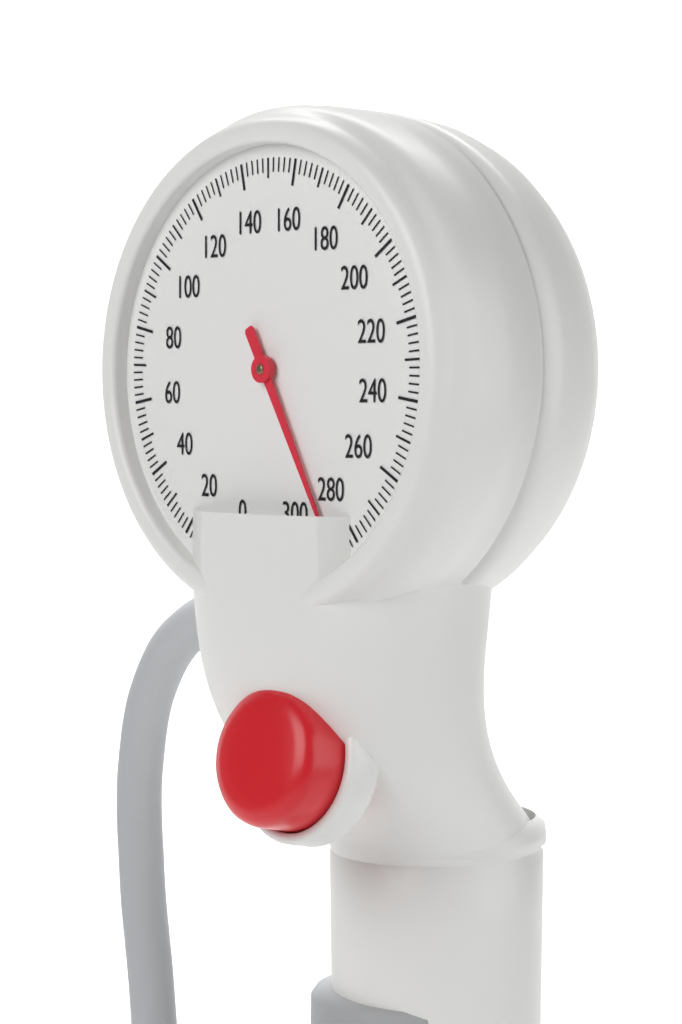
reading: 288 mmHg
